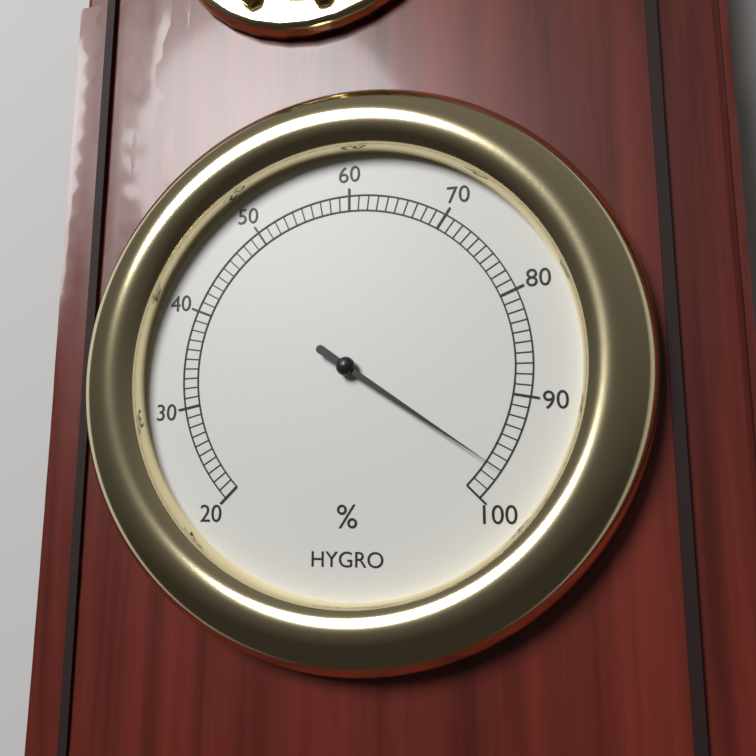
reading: 97 %
